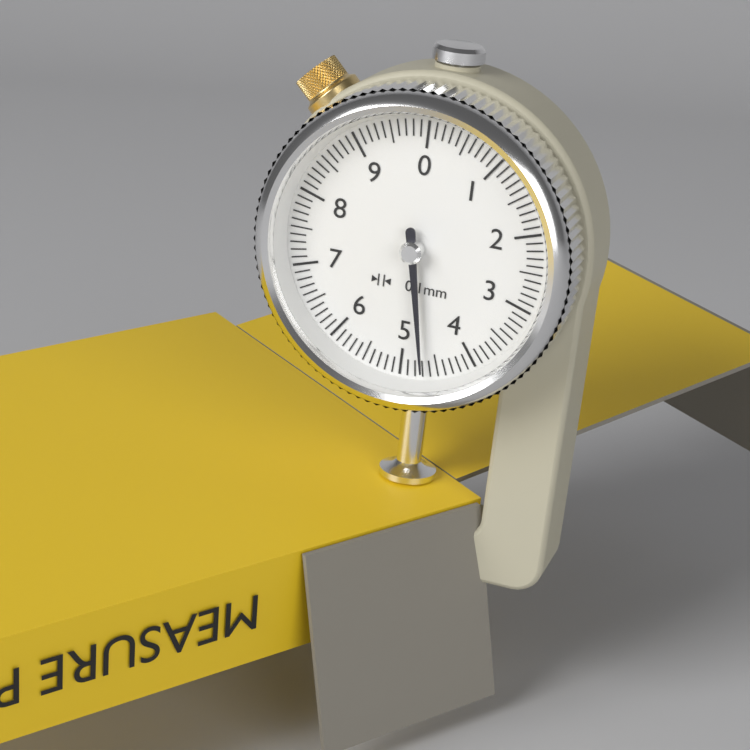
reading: 4.7 mm
